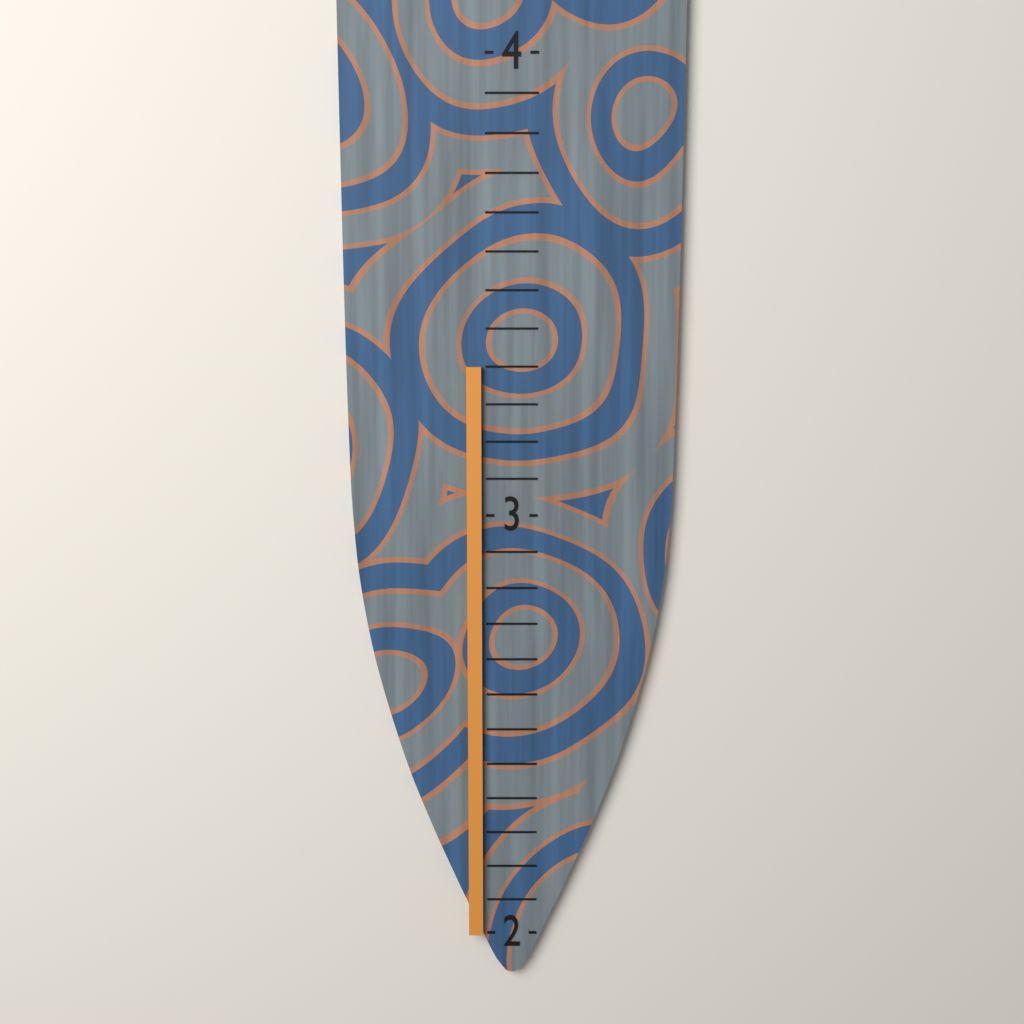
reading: 3.333333 (no unit)
